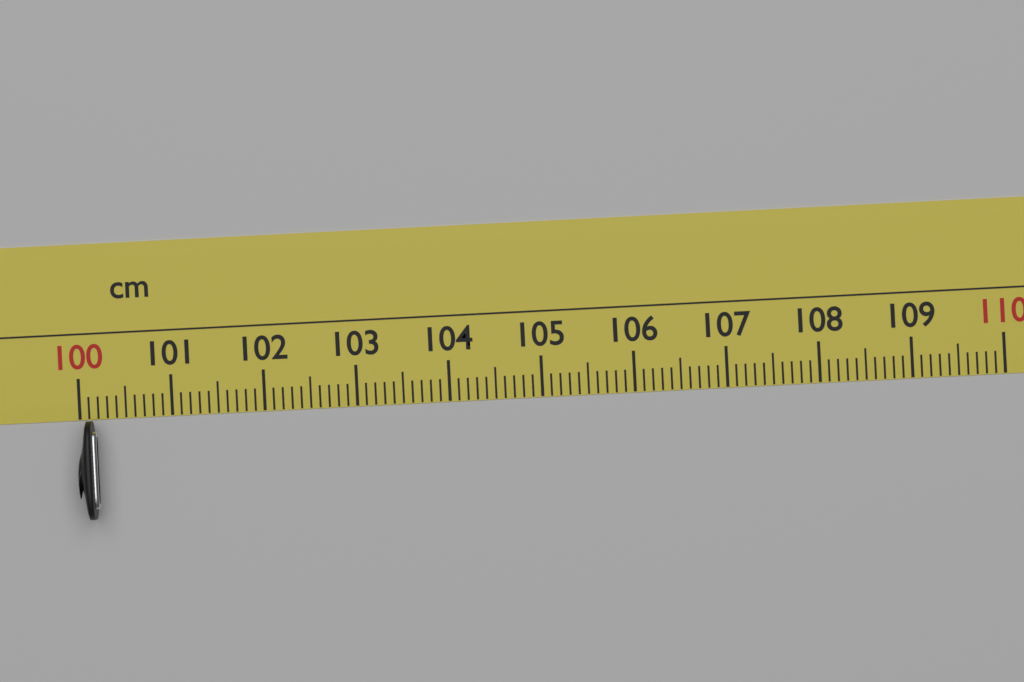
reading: 100.2 cm
